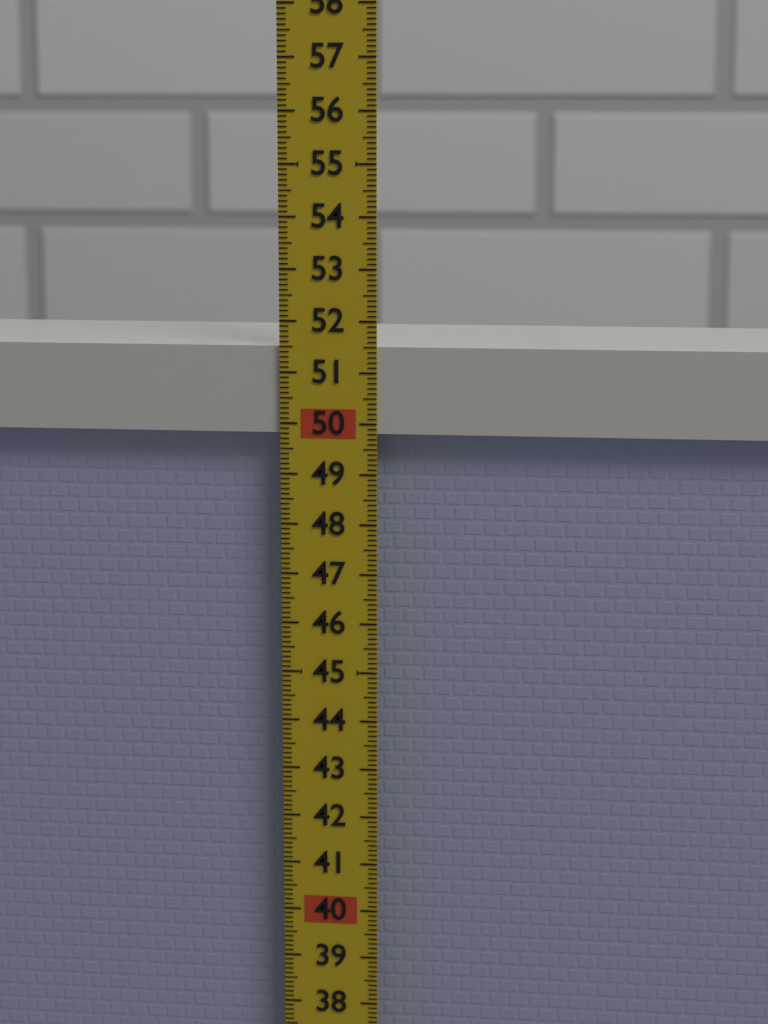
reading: 51.5 (no unit)
